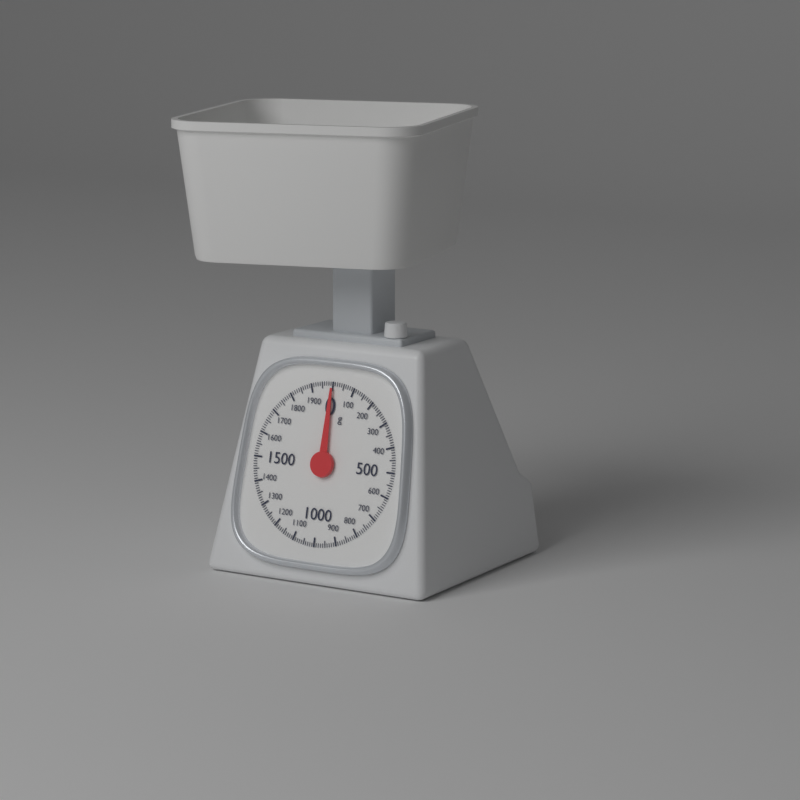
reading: 0 g
